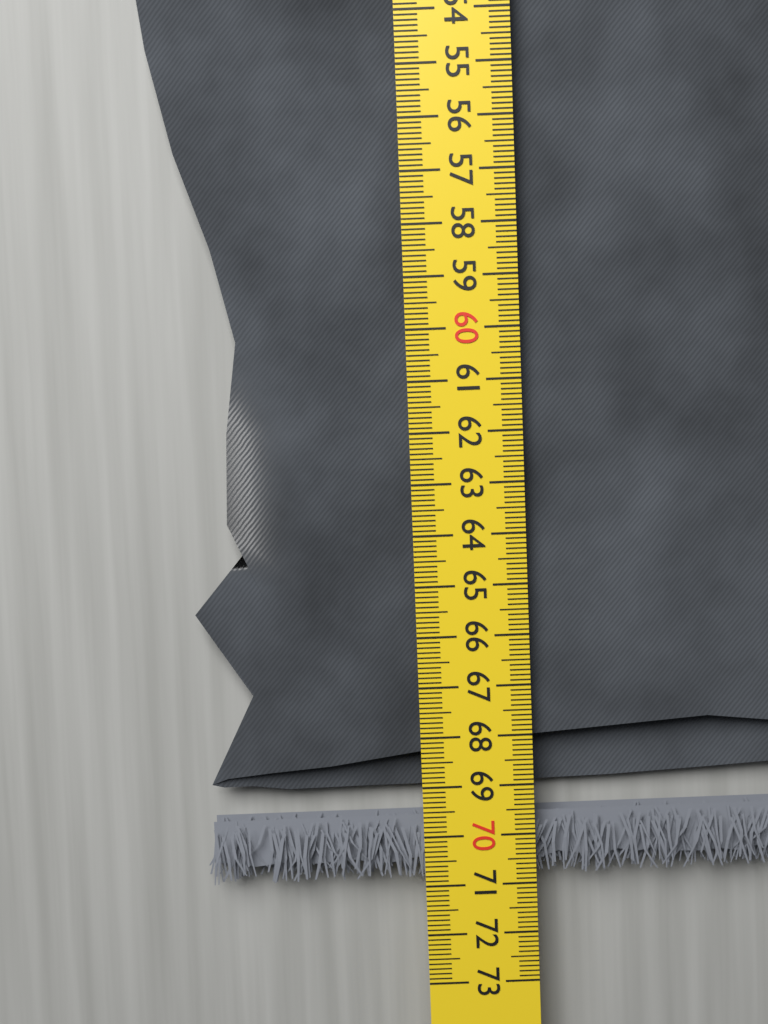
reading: 70.9 cm
